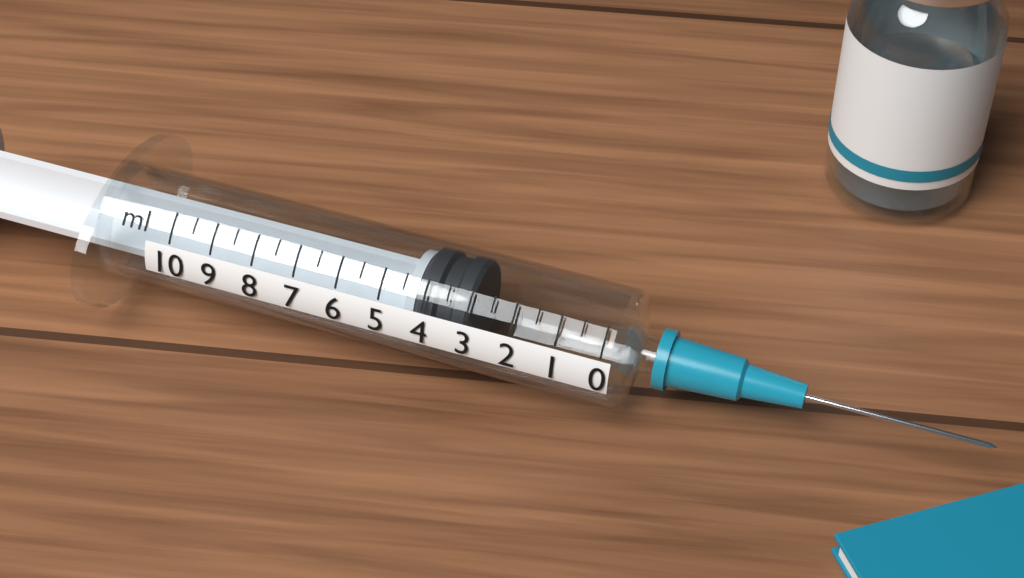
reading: 3.0 ml
